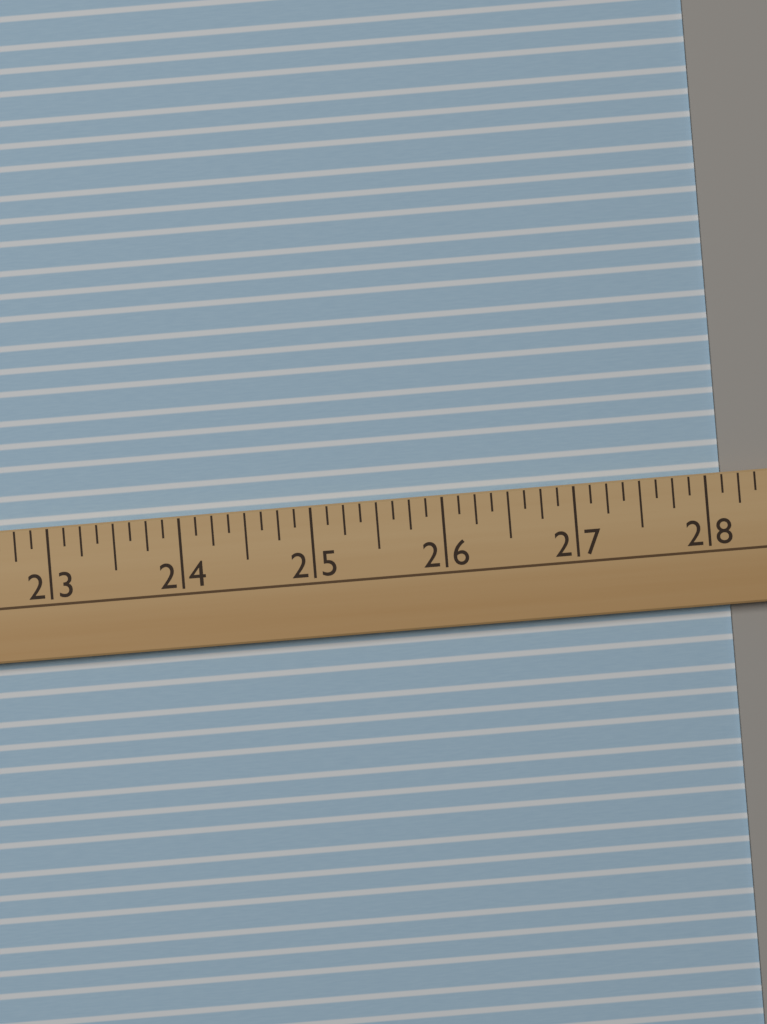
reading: 28.125 (no unit)
